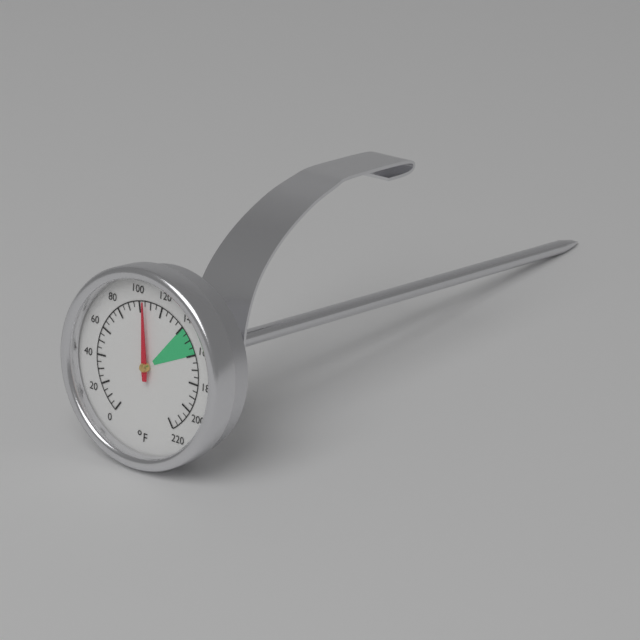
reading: 105 °F
